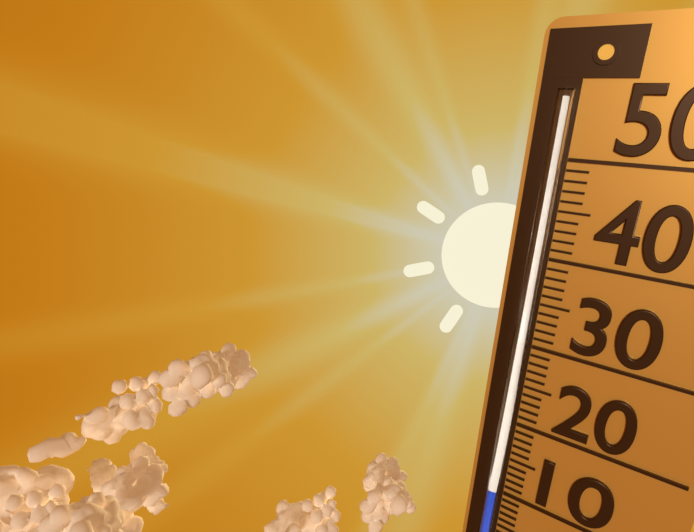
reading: 11 (no unit)
